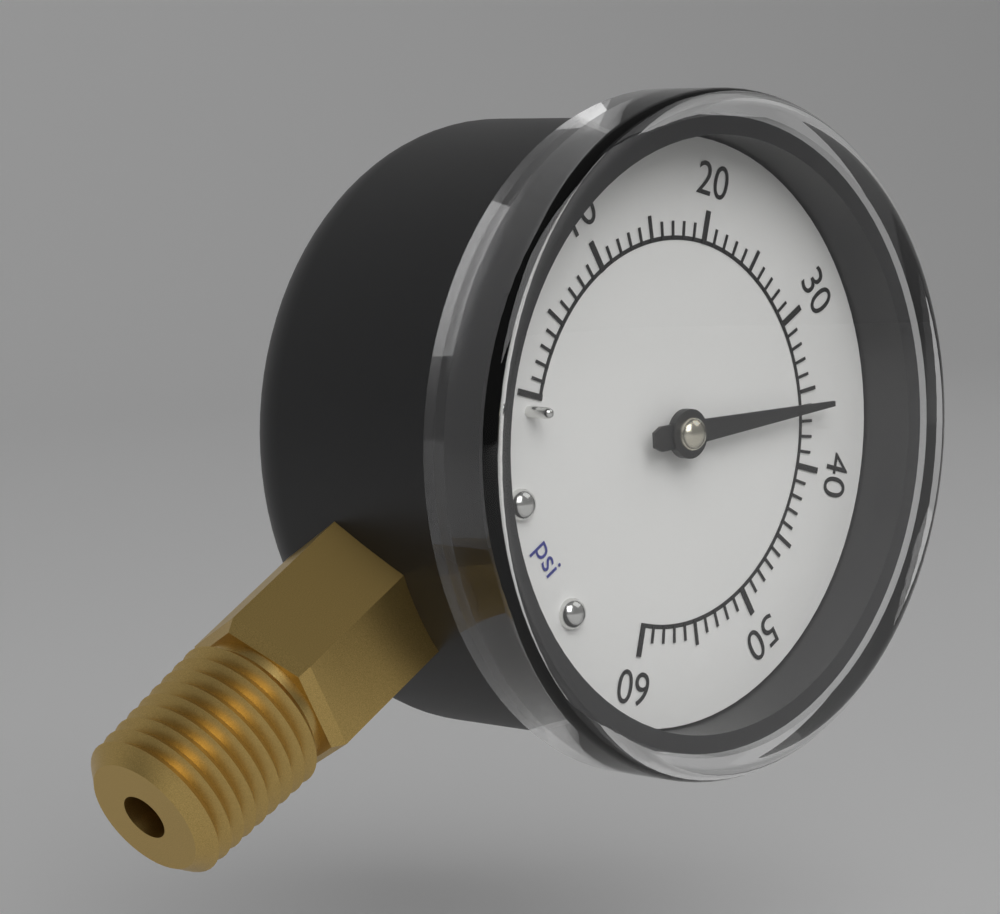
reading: 36 psi
